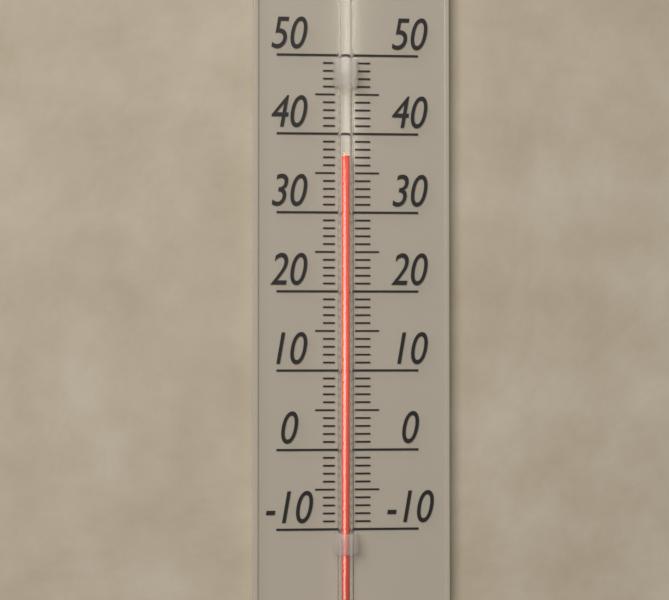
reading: 37 (no unit)
